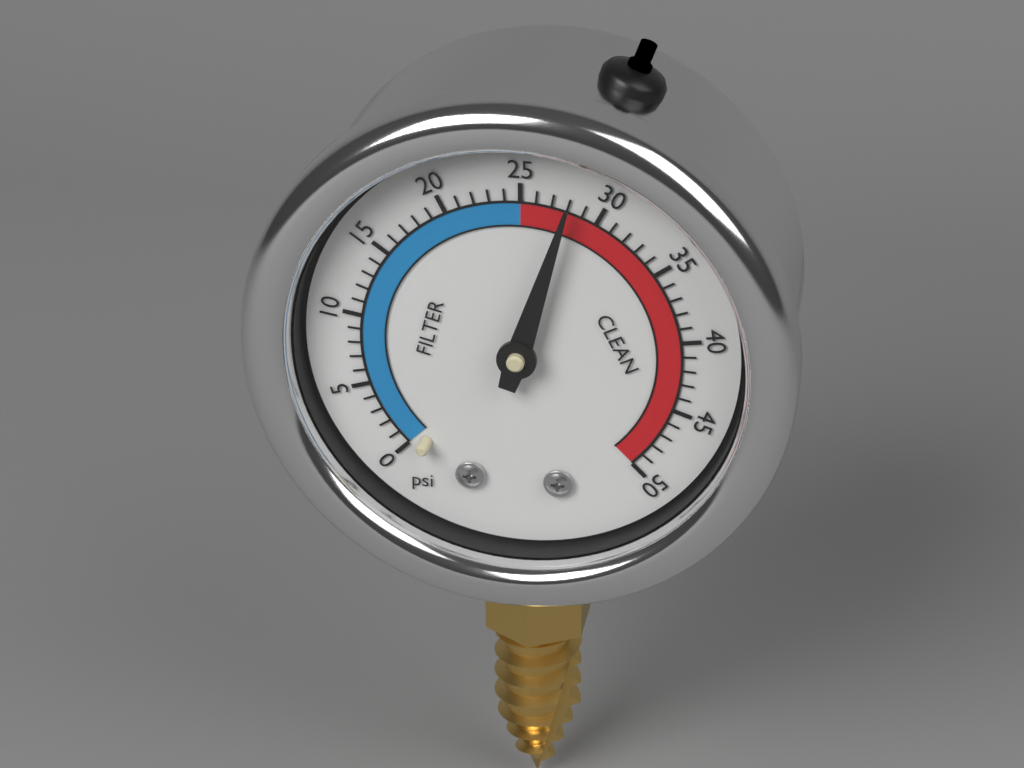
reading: 28 psi
